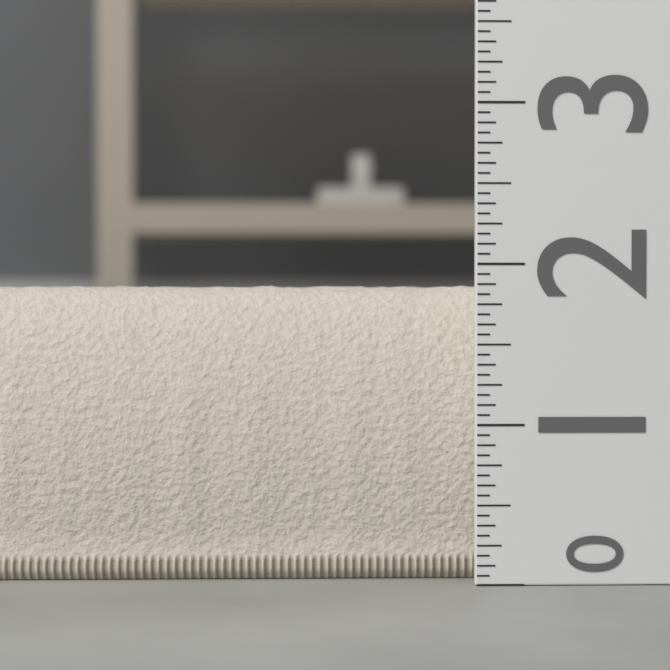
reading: 1.8750 (no unit)
